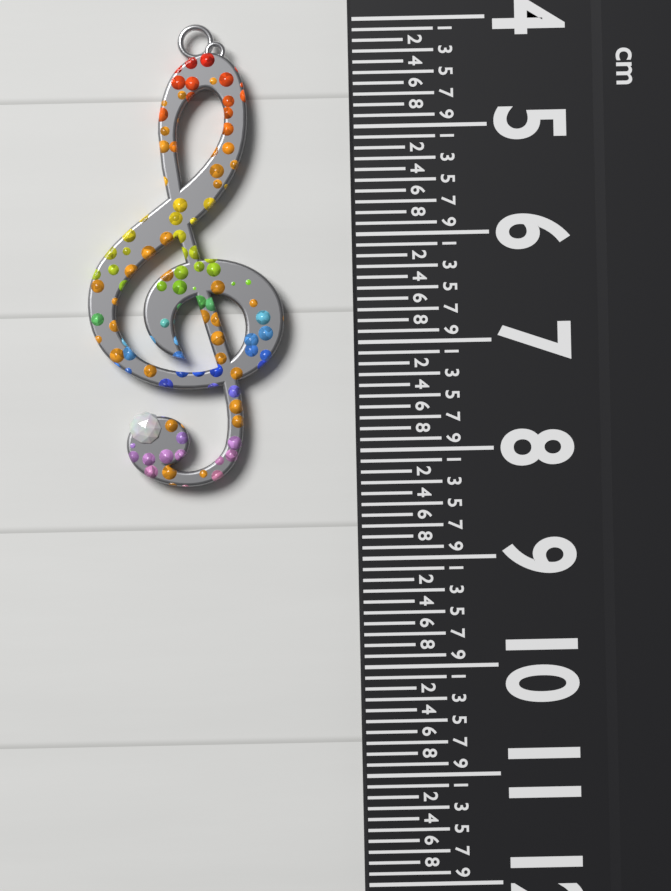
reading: 8.3 cm
